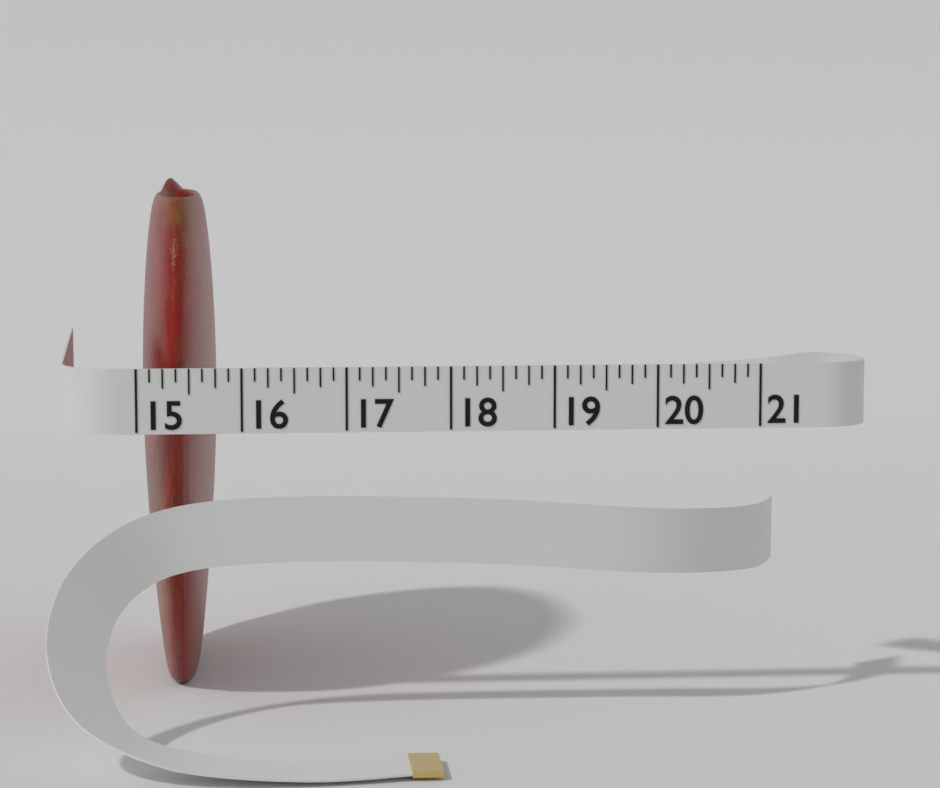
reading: 15.750 (no unit)
